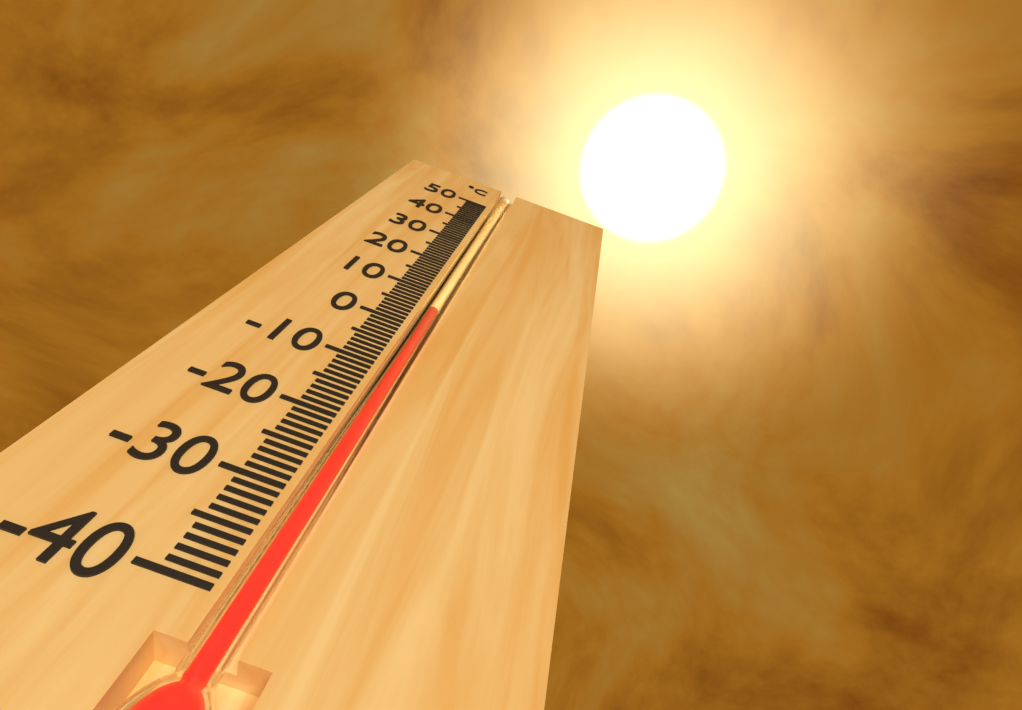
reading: 5 °C
